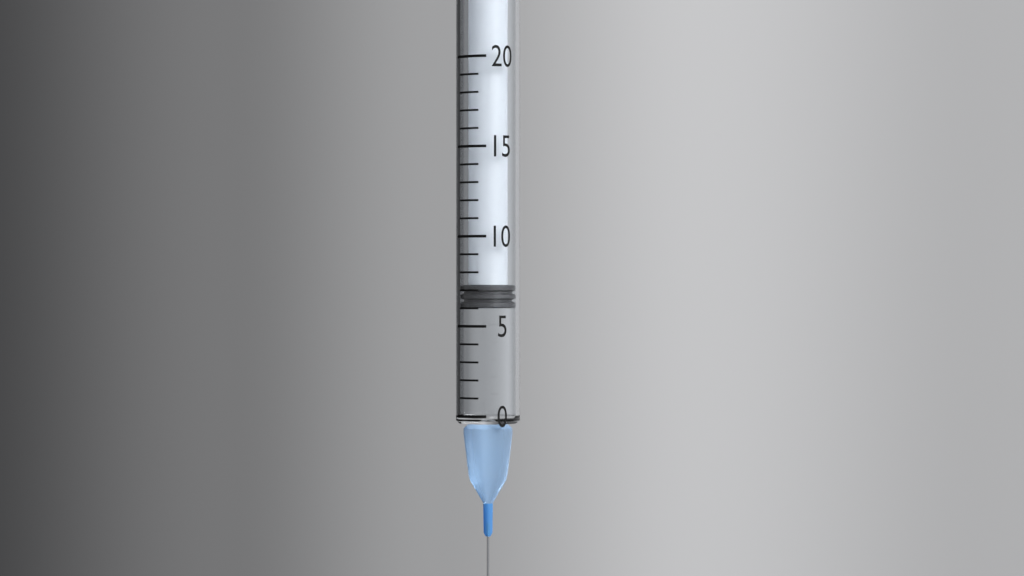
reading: 6 (no unit)
